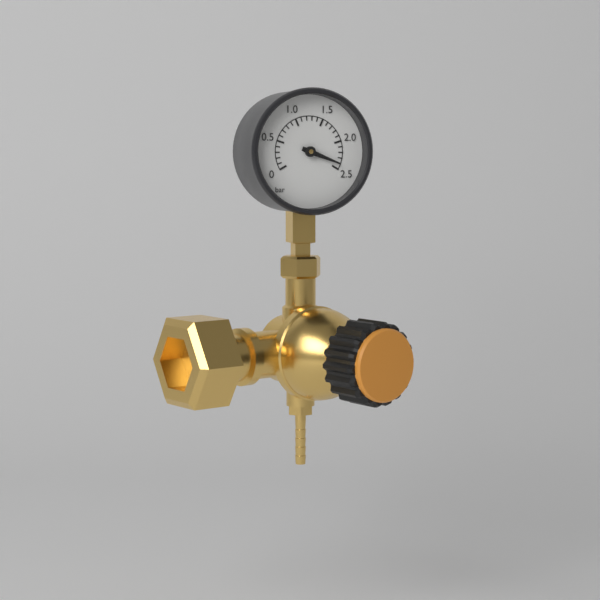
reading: 2.4 bar
